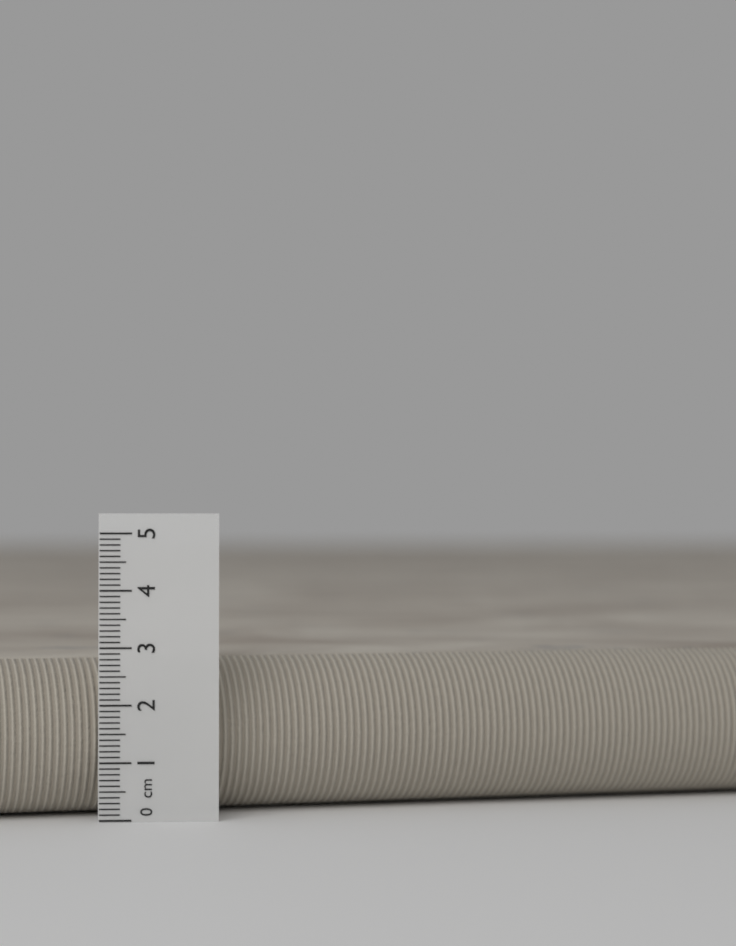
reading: 2.8 cm
